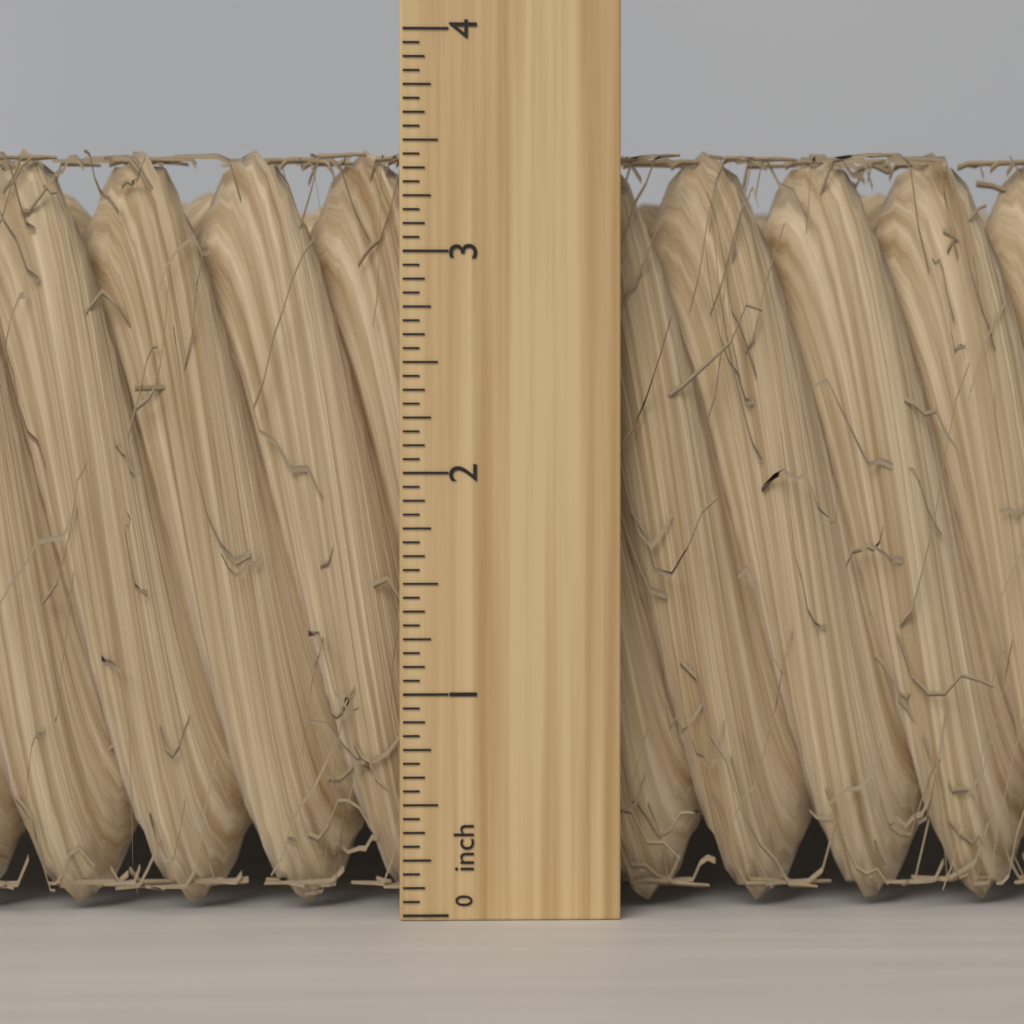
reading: 3.5000 inch
